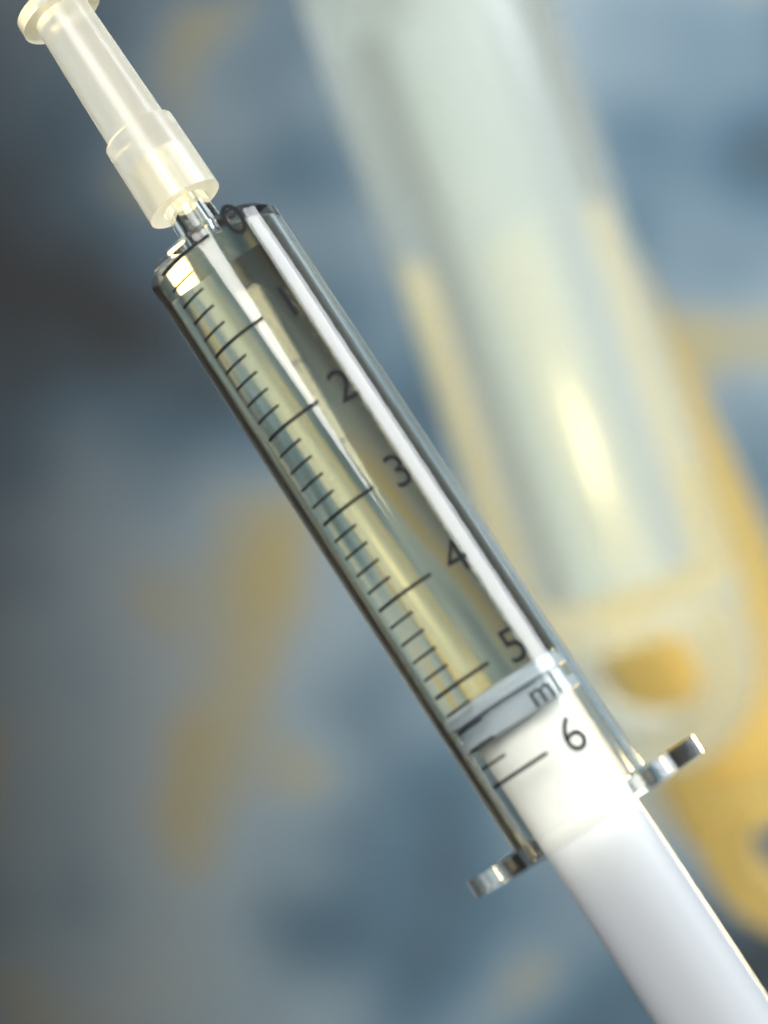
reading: 5.2 ml
